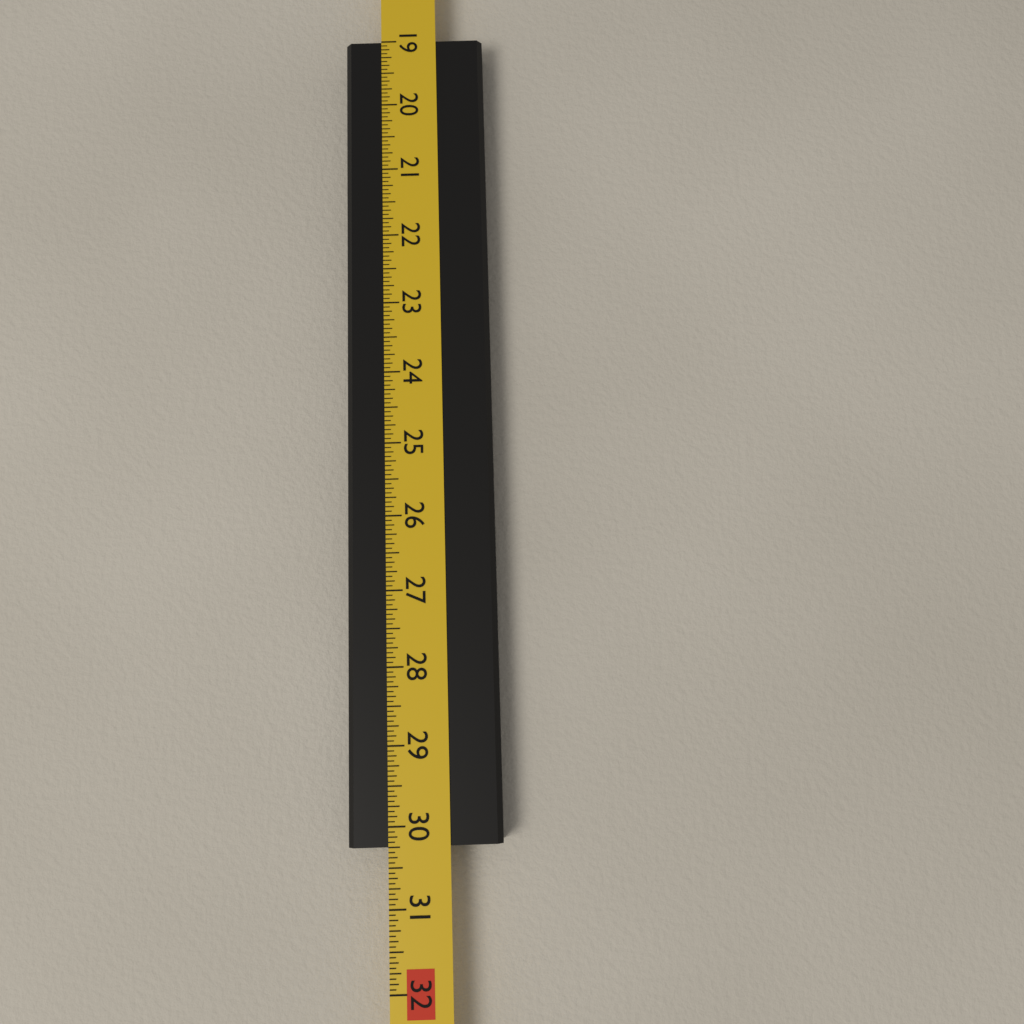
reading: 30.2500 in
